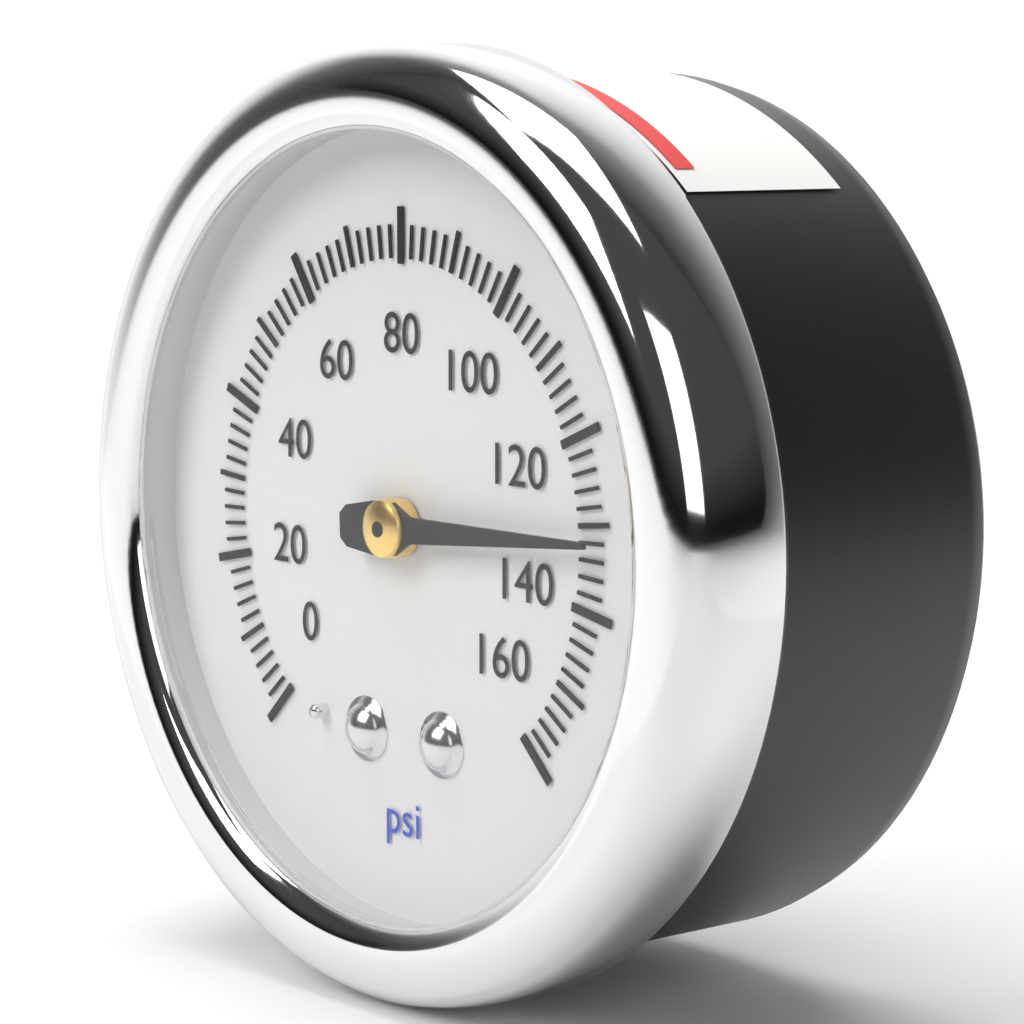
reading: 132 psi
